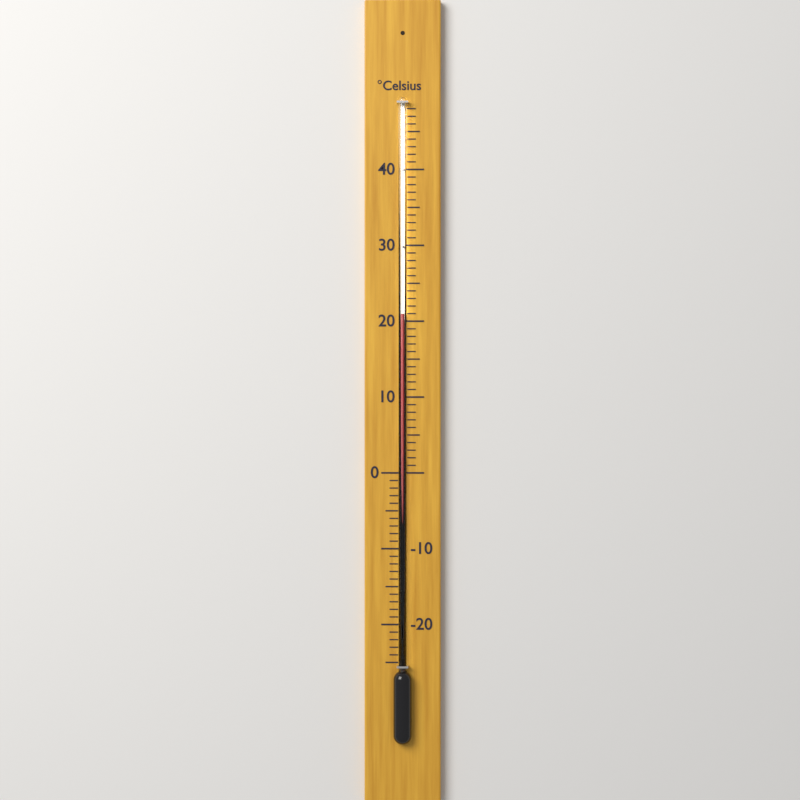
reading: 21 °C
